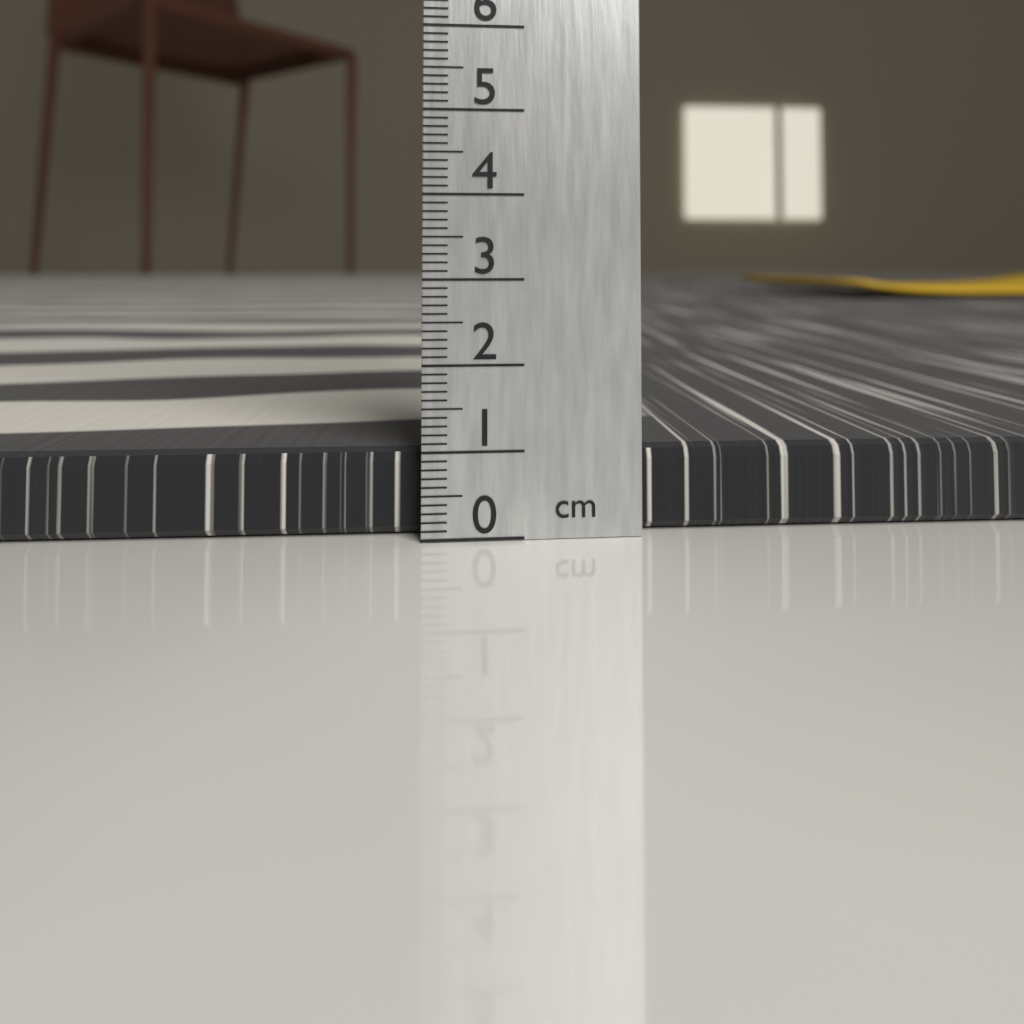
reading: 1.0 cm
